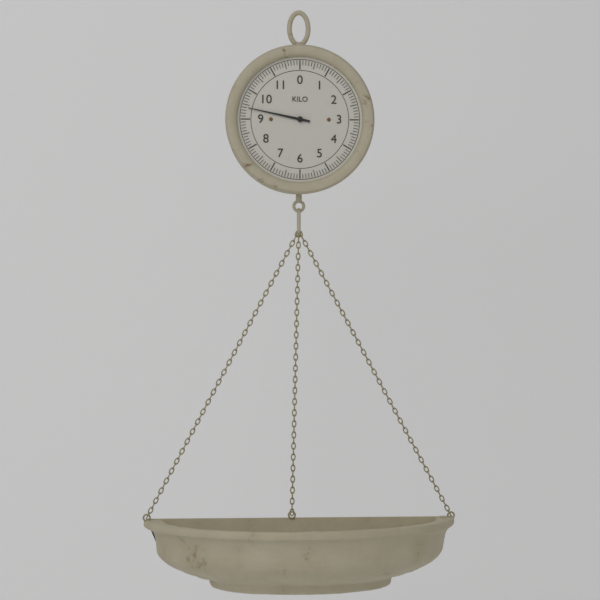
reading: 9.4 kg
